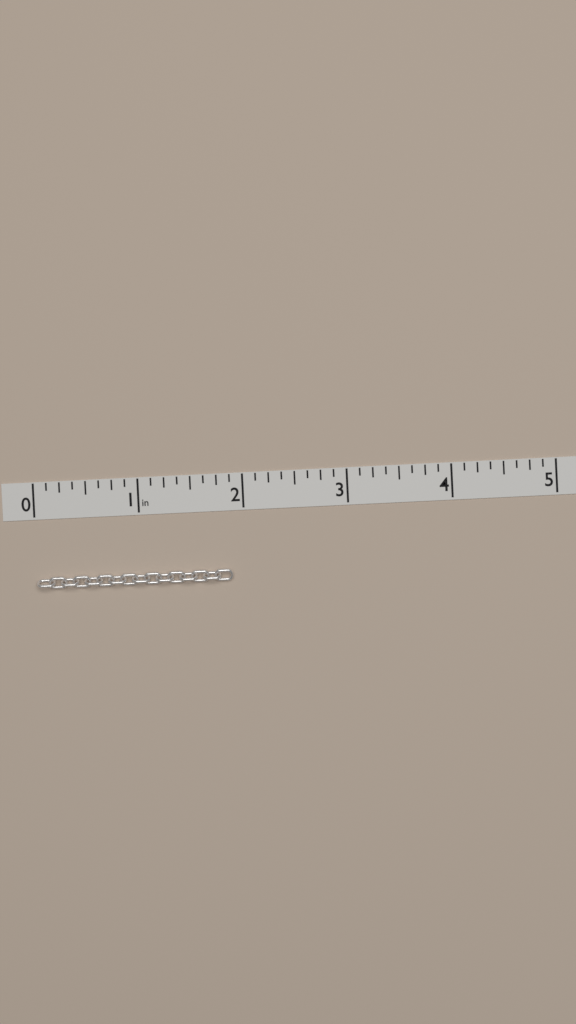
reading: 1.875 in
